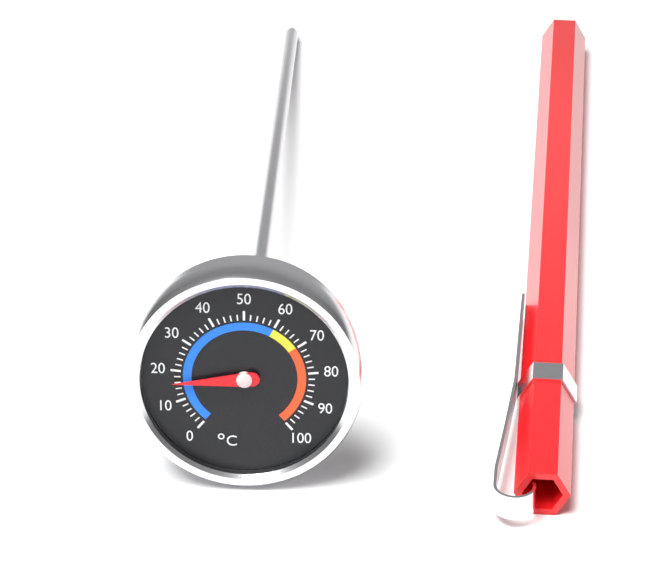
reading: 16 °C
